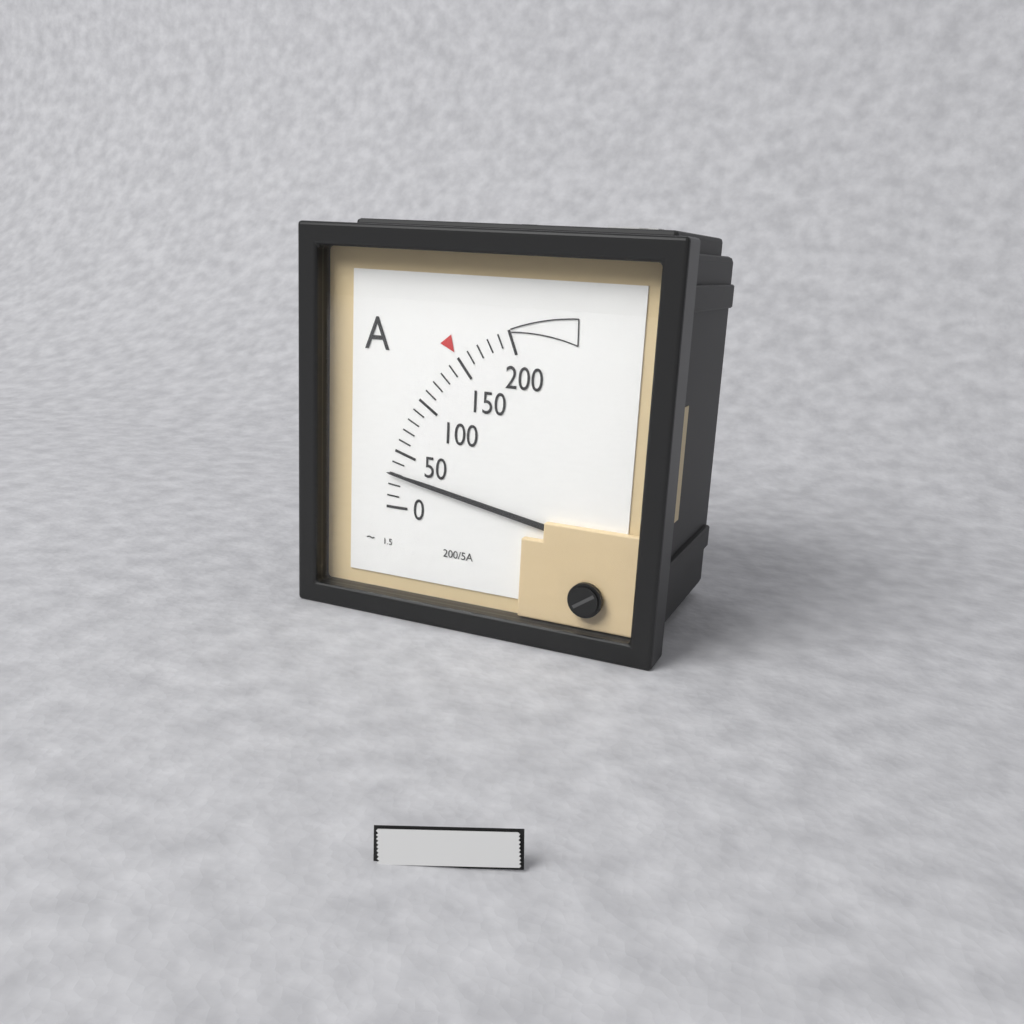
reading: 30 A
